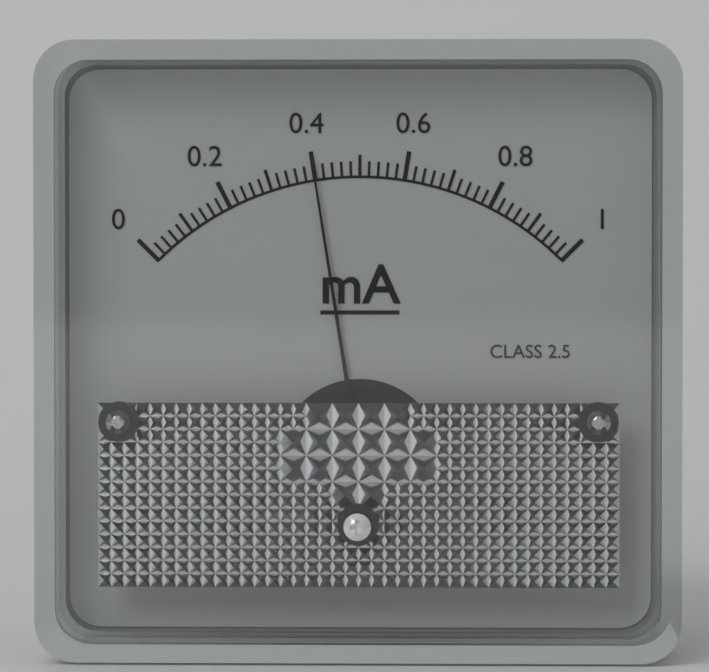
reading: 0.40 mA
